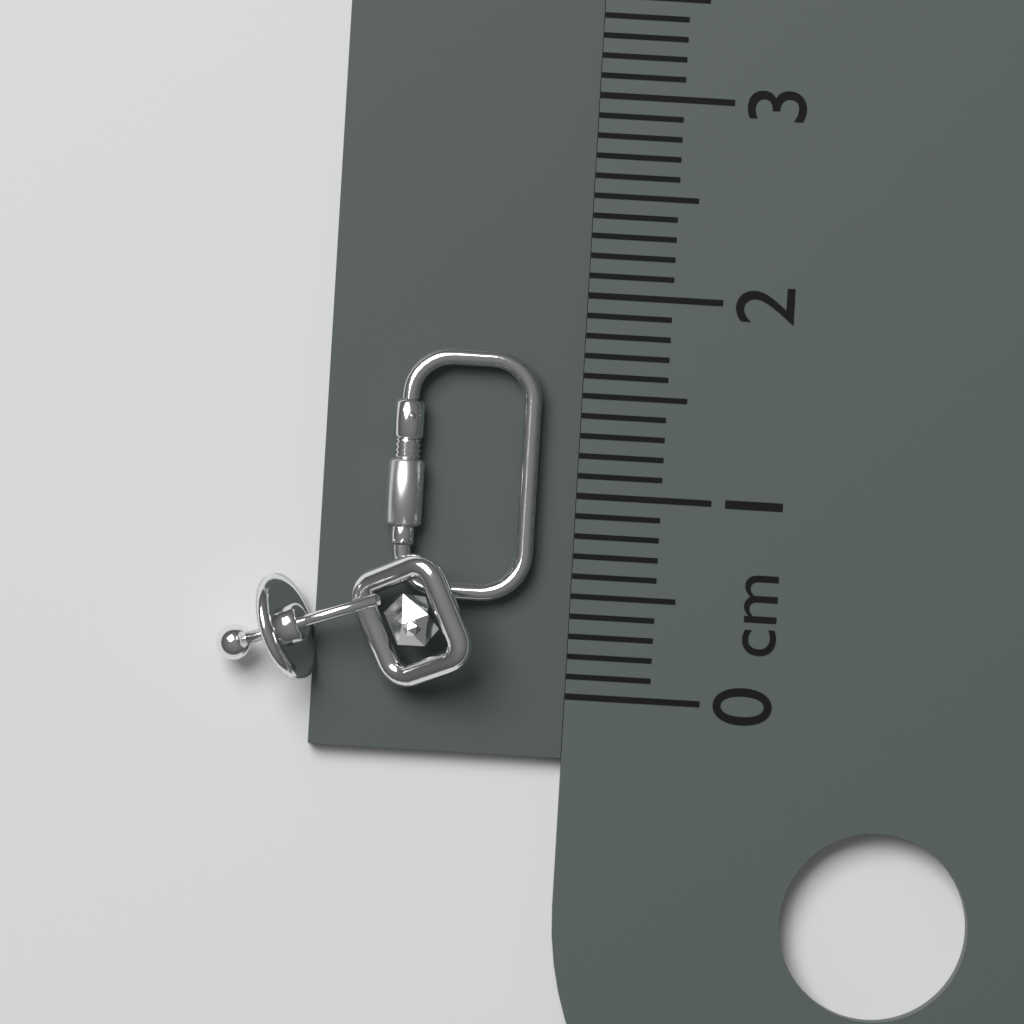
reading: 1.7 cm
